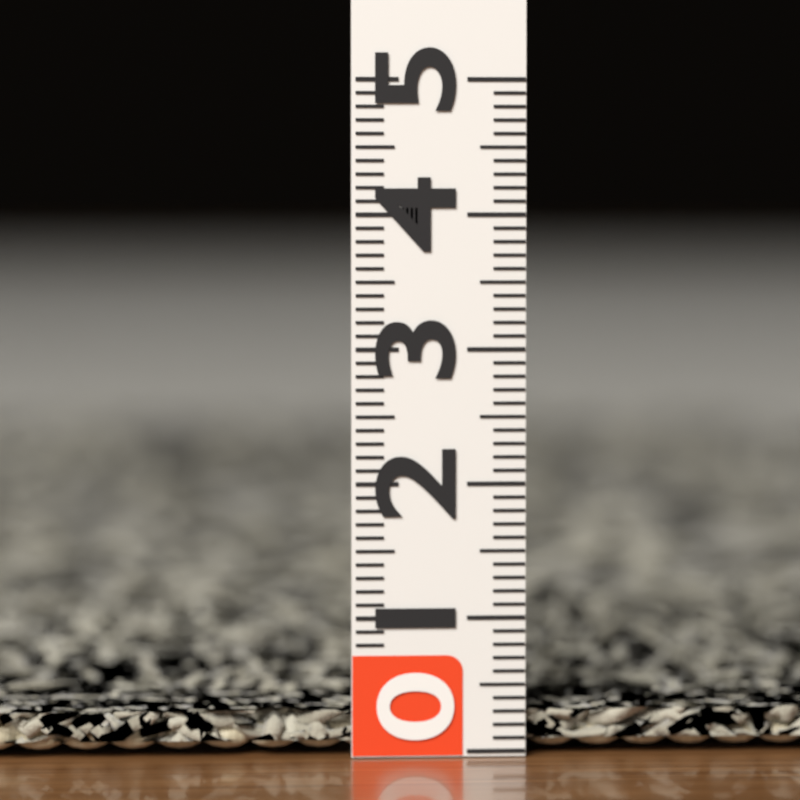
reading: 0.3 (no unit)
